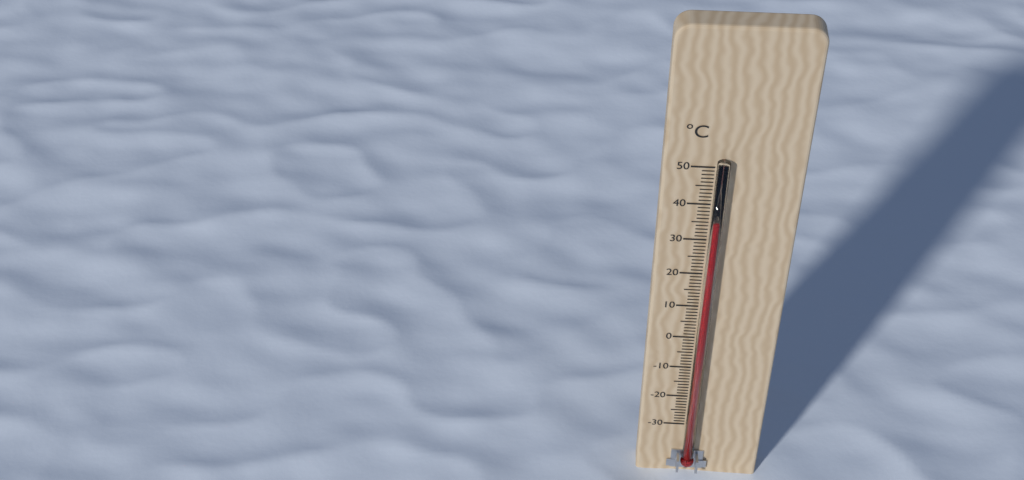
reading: 36 °C
